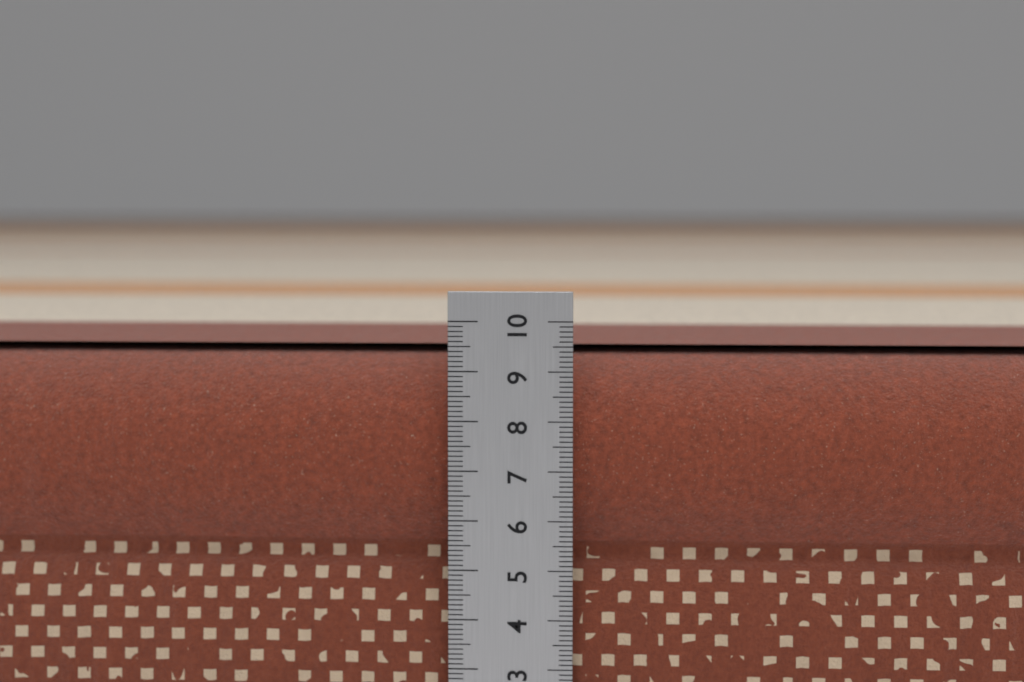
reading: 9.4 cm
